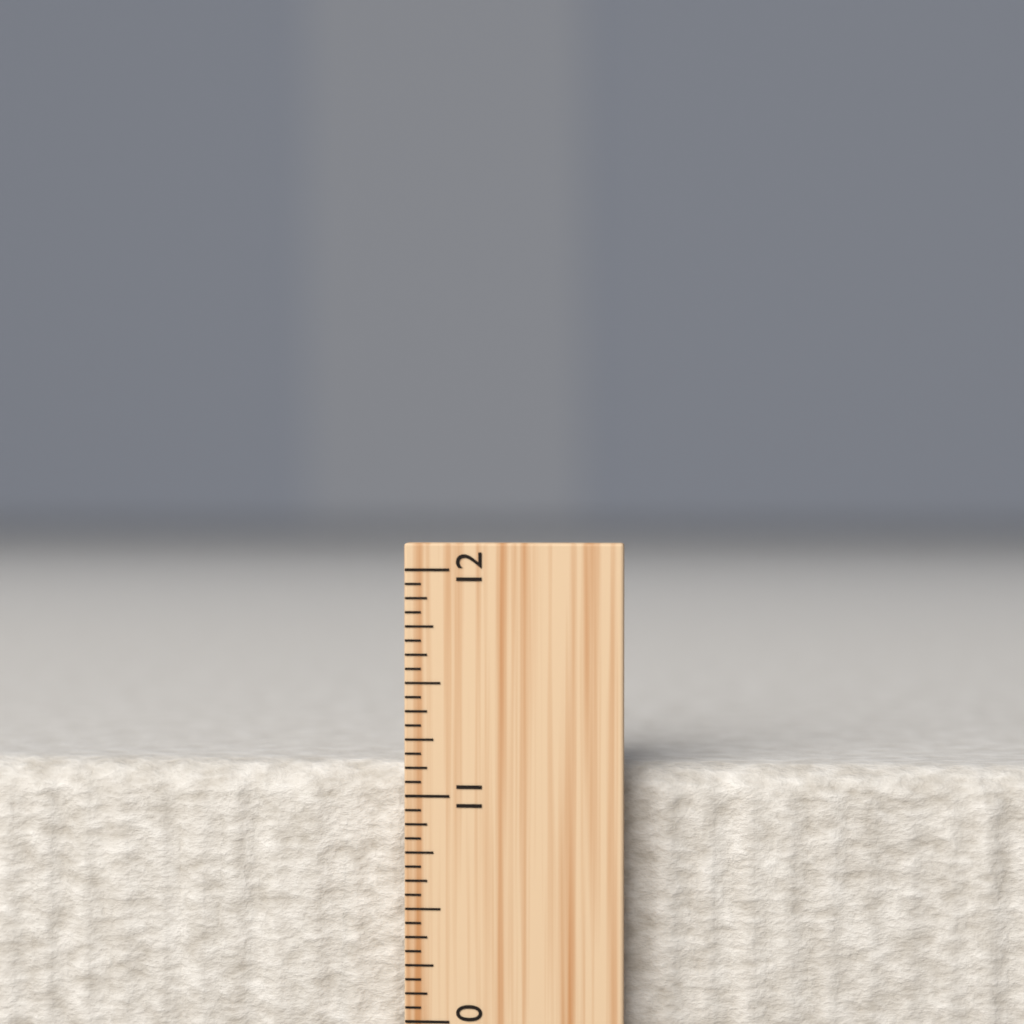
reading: 11.1250 inch
